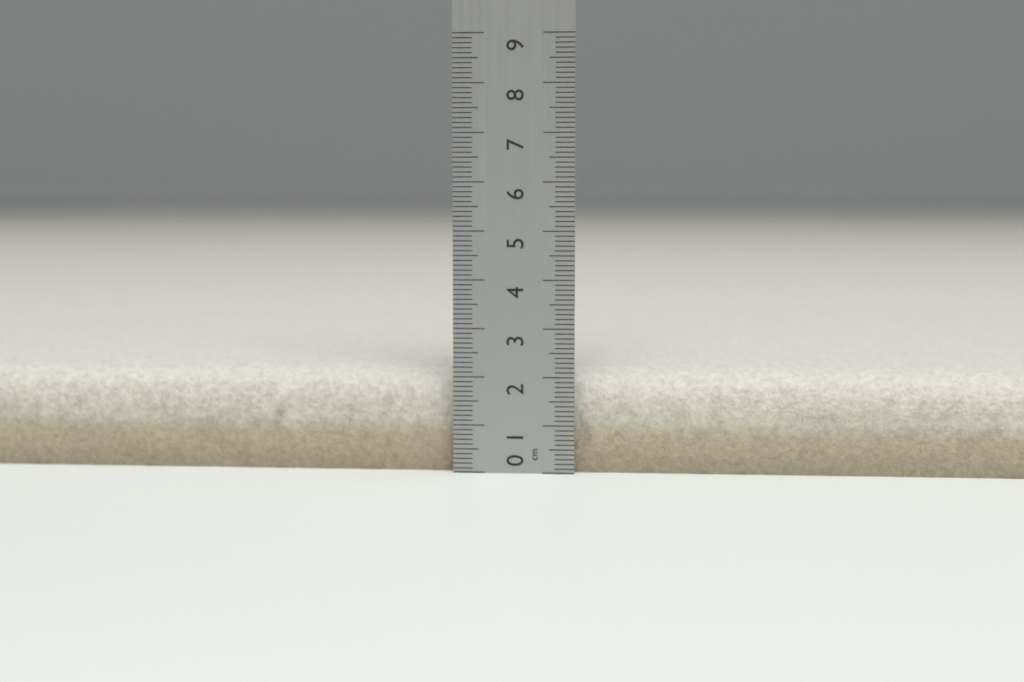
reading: 2.1 cm
